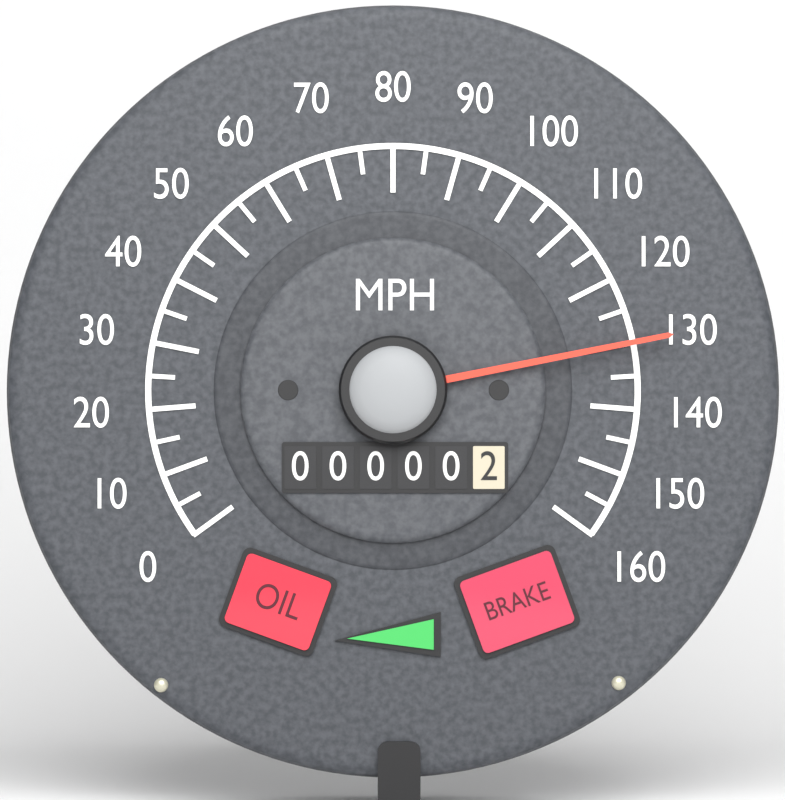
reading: 130 MPH
